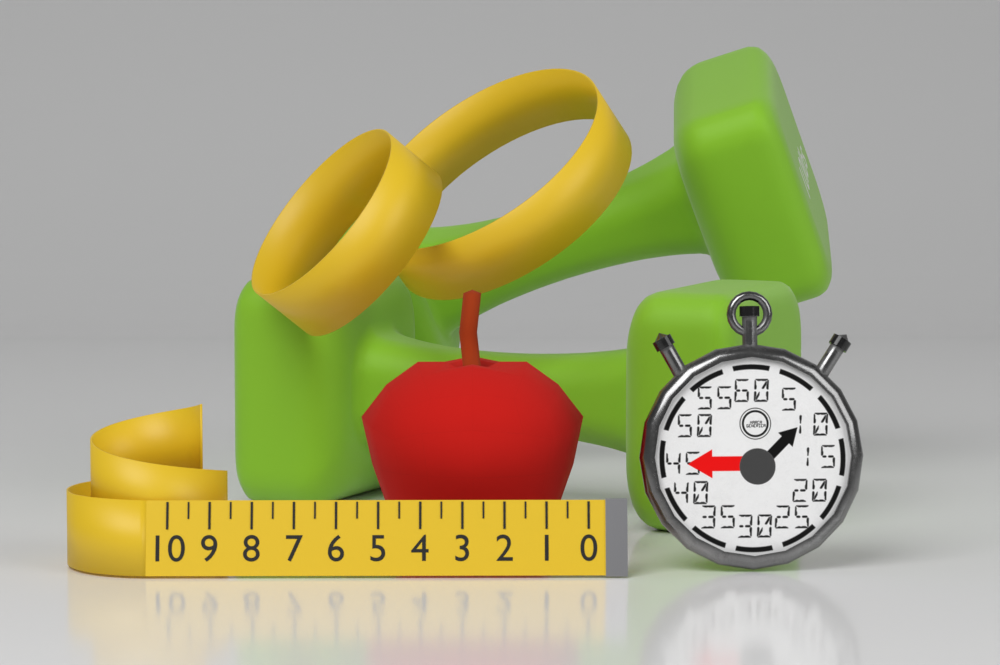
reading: 5.5 (no unit)
